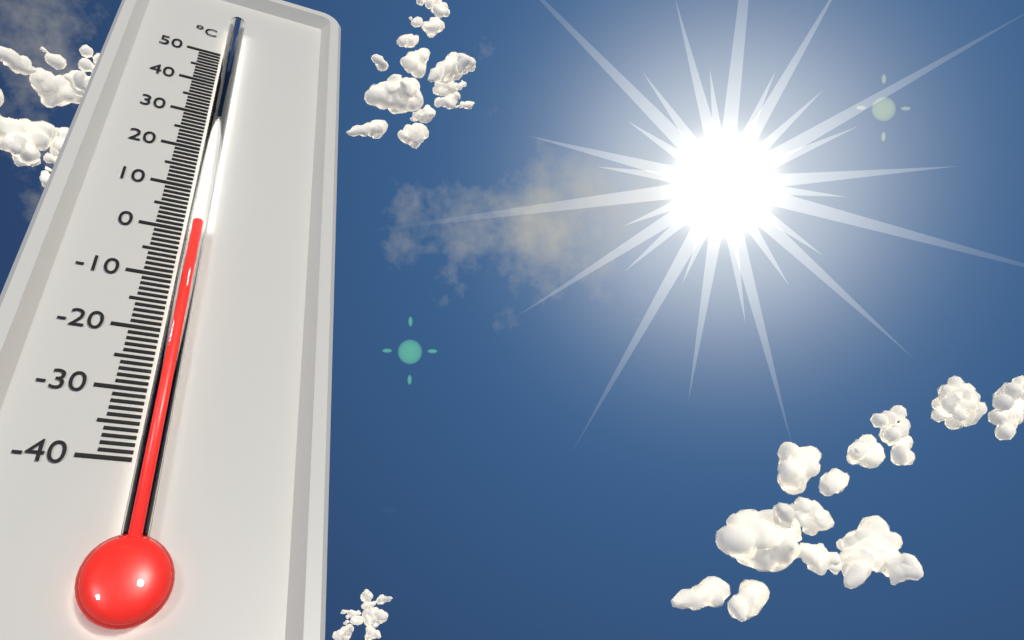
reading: 0 °C
